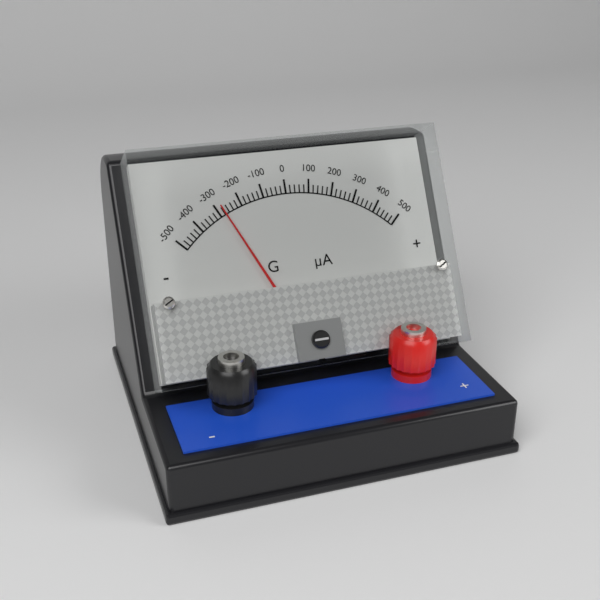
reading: -280 µA
